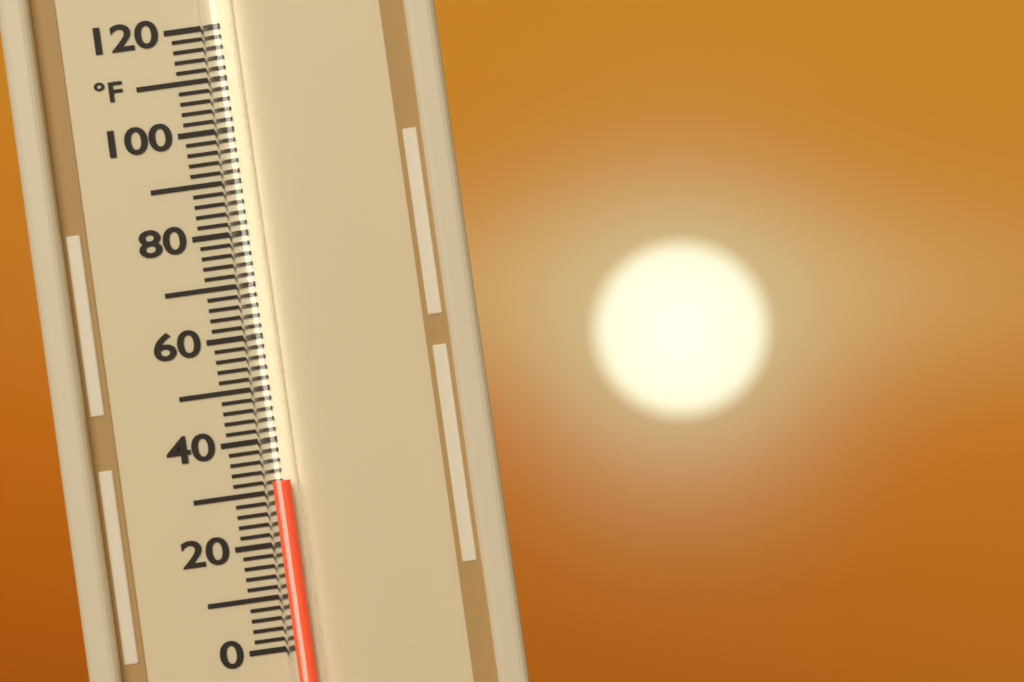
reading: 32 °F
